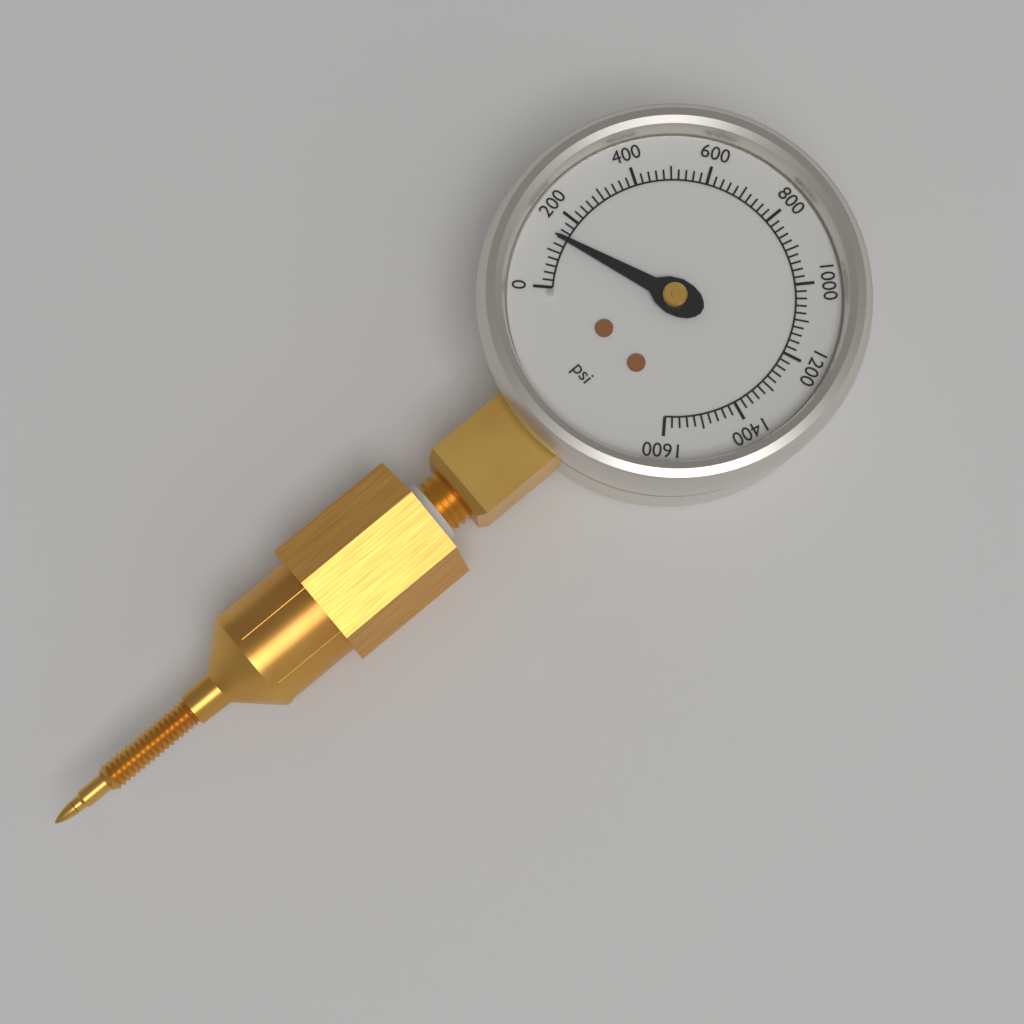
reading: 140 psi
